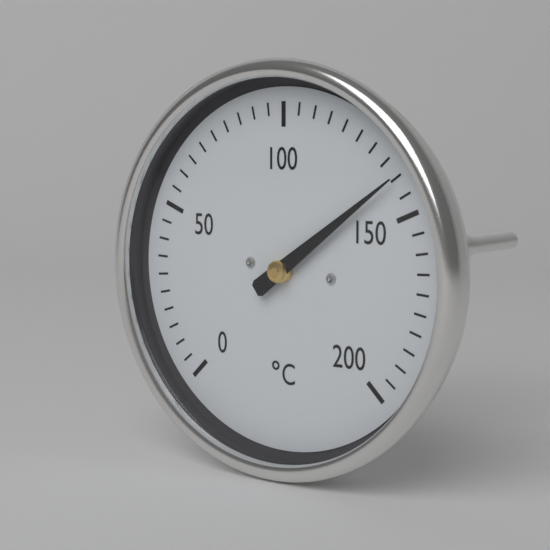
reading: 140 °C
